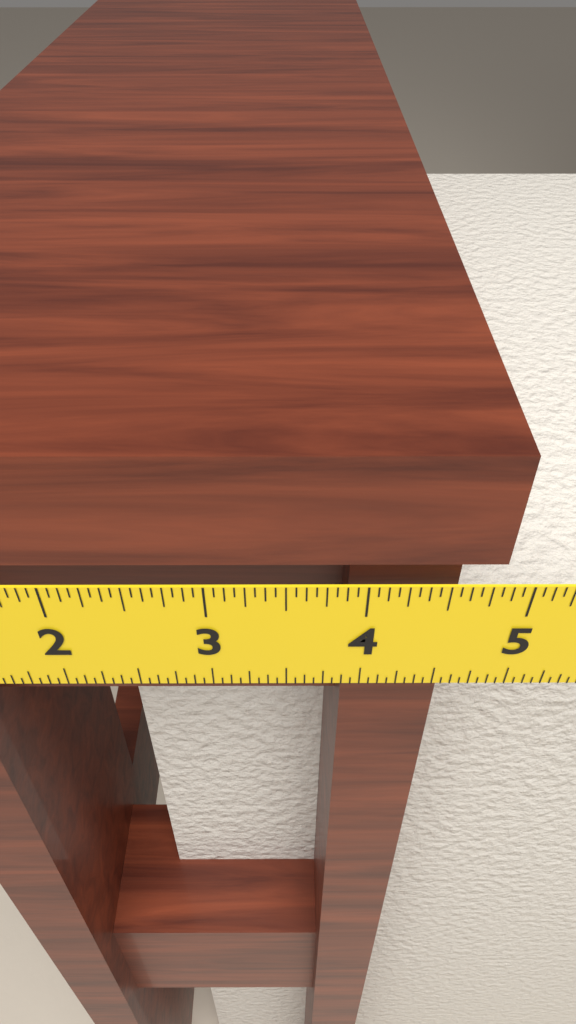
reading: 4.8125 in
